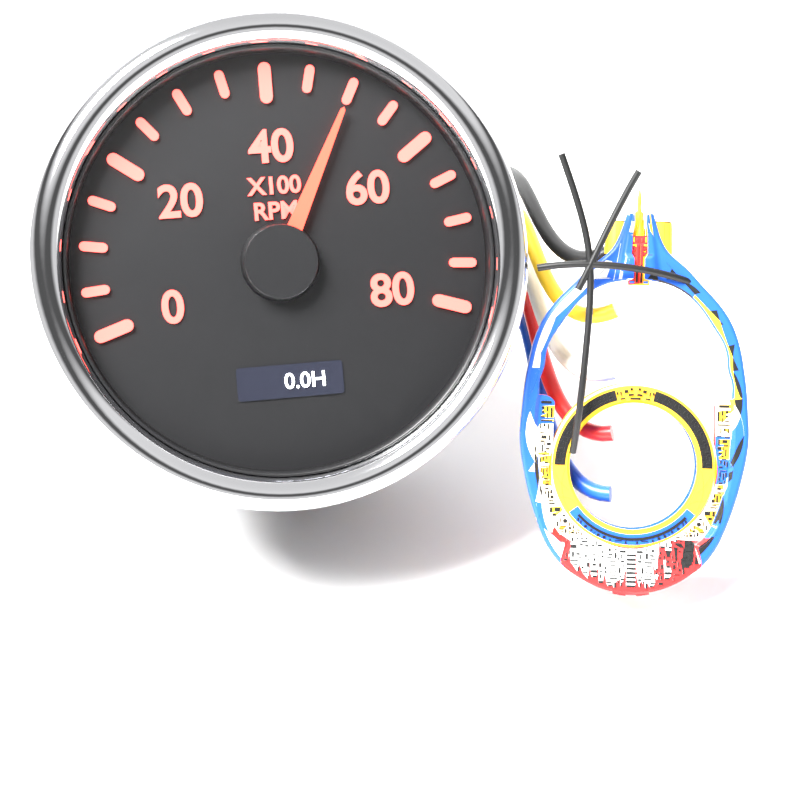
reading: 5000 RPM
